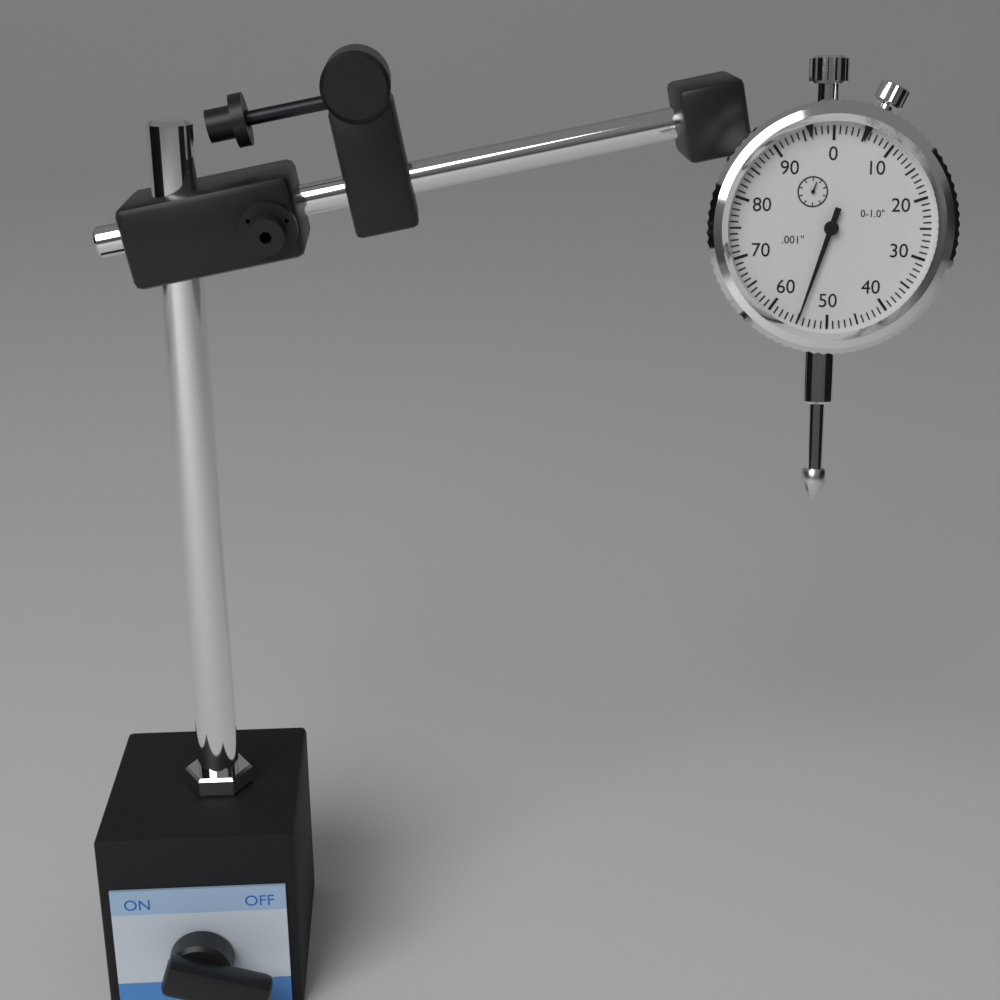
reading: 0.055 in
